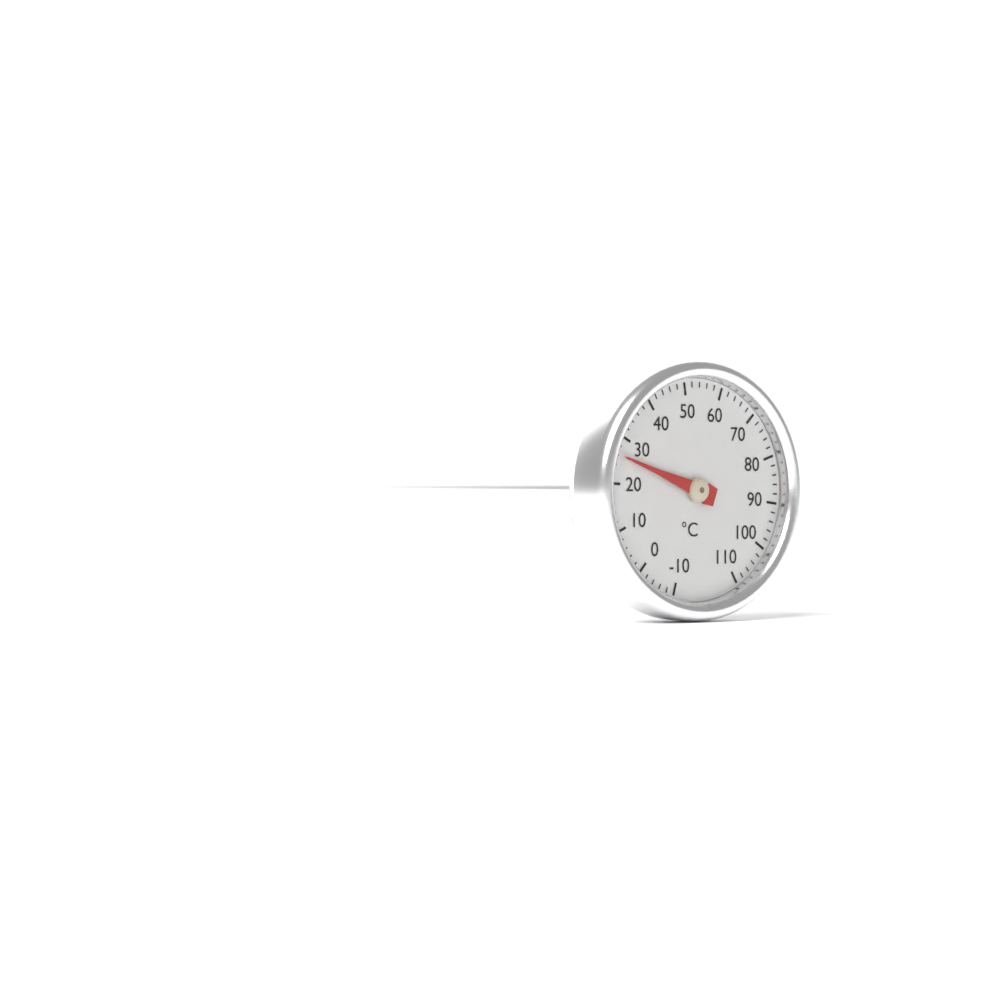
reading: 26 °C
